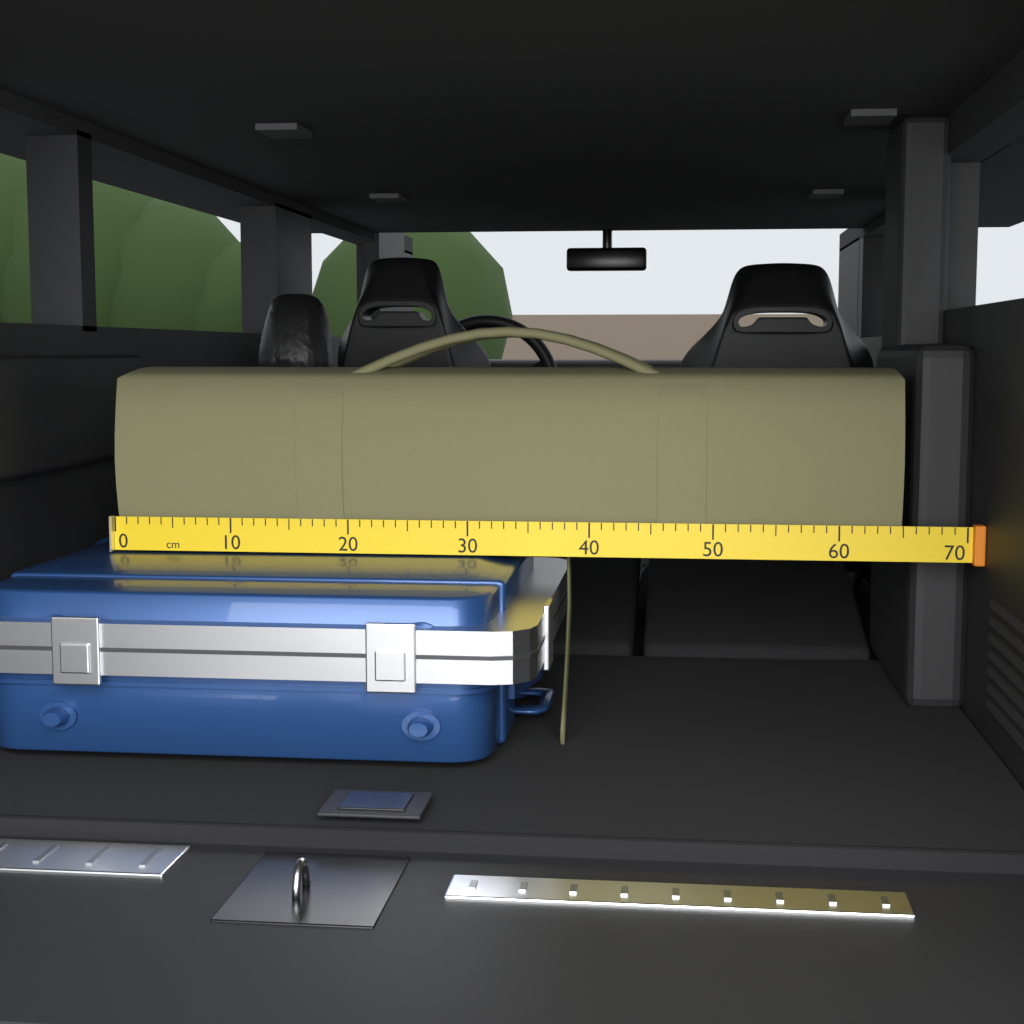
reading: 65 cm
